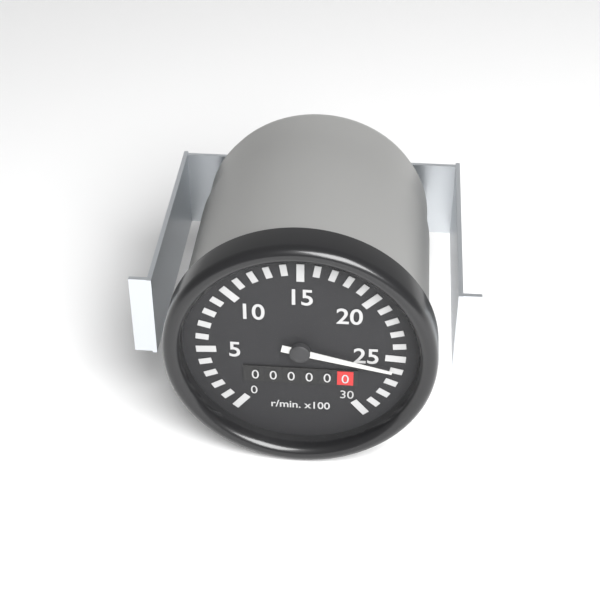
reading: 2600 r/min
